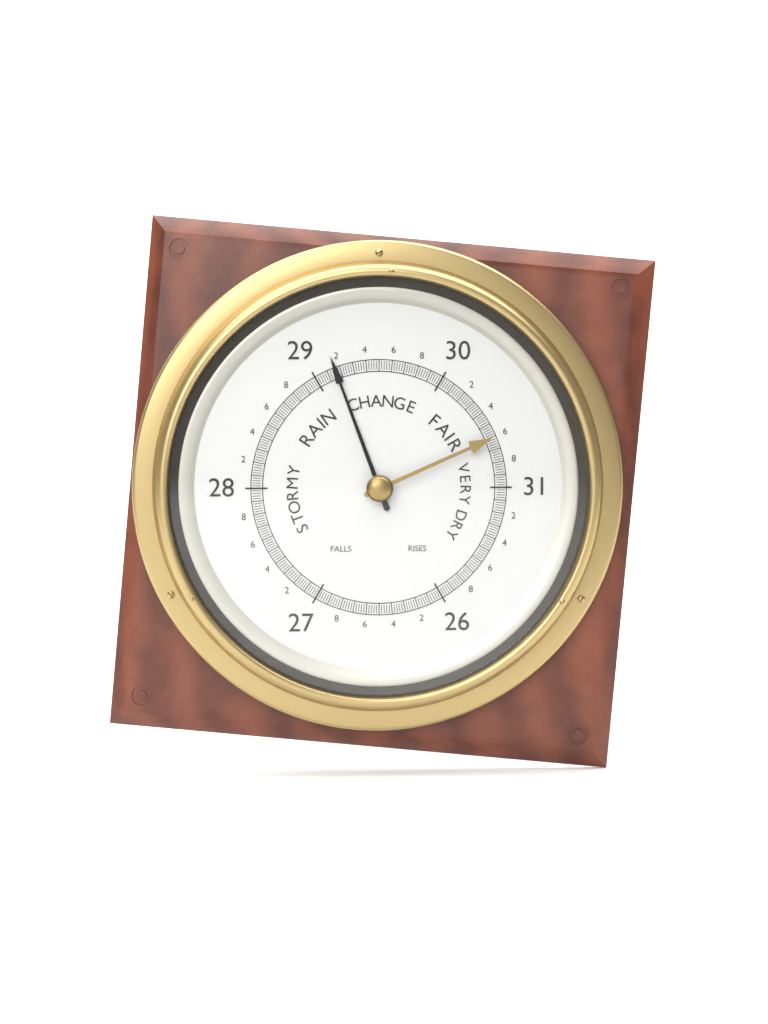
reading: 29.16 (no unit)
